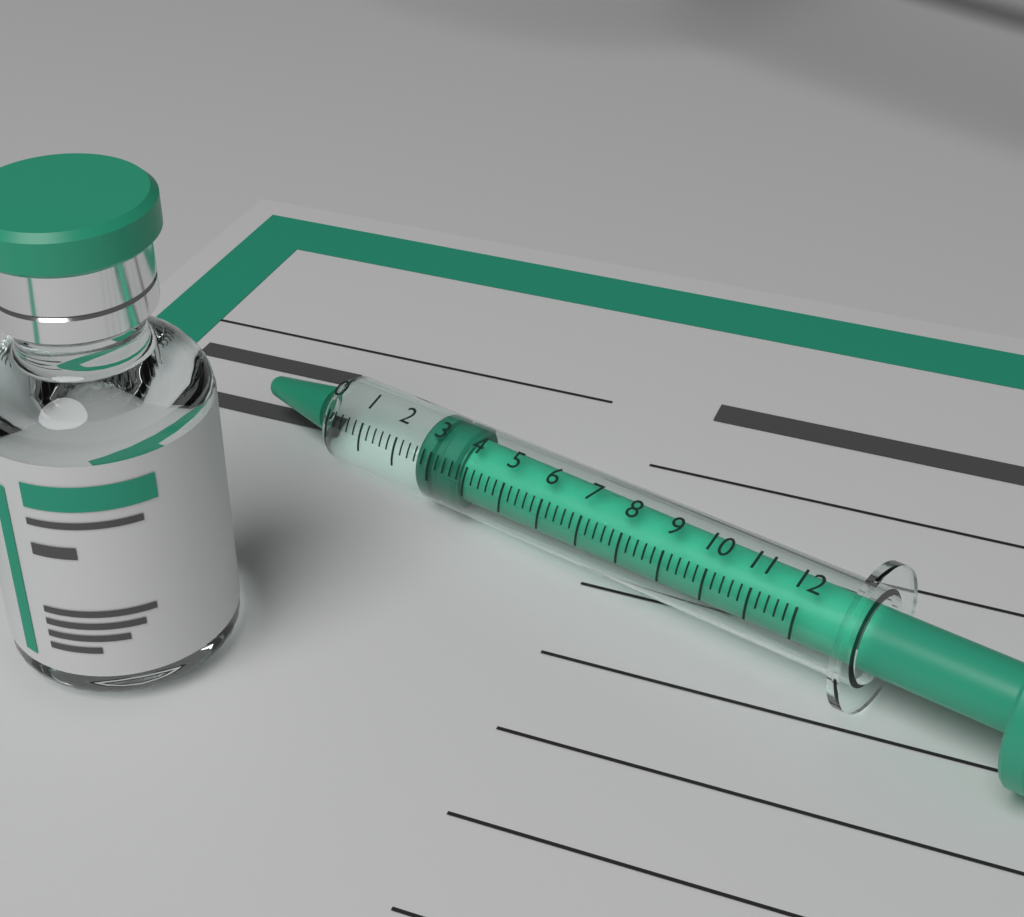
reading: 2.6 (no unit)
